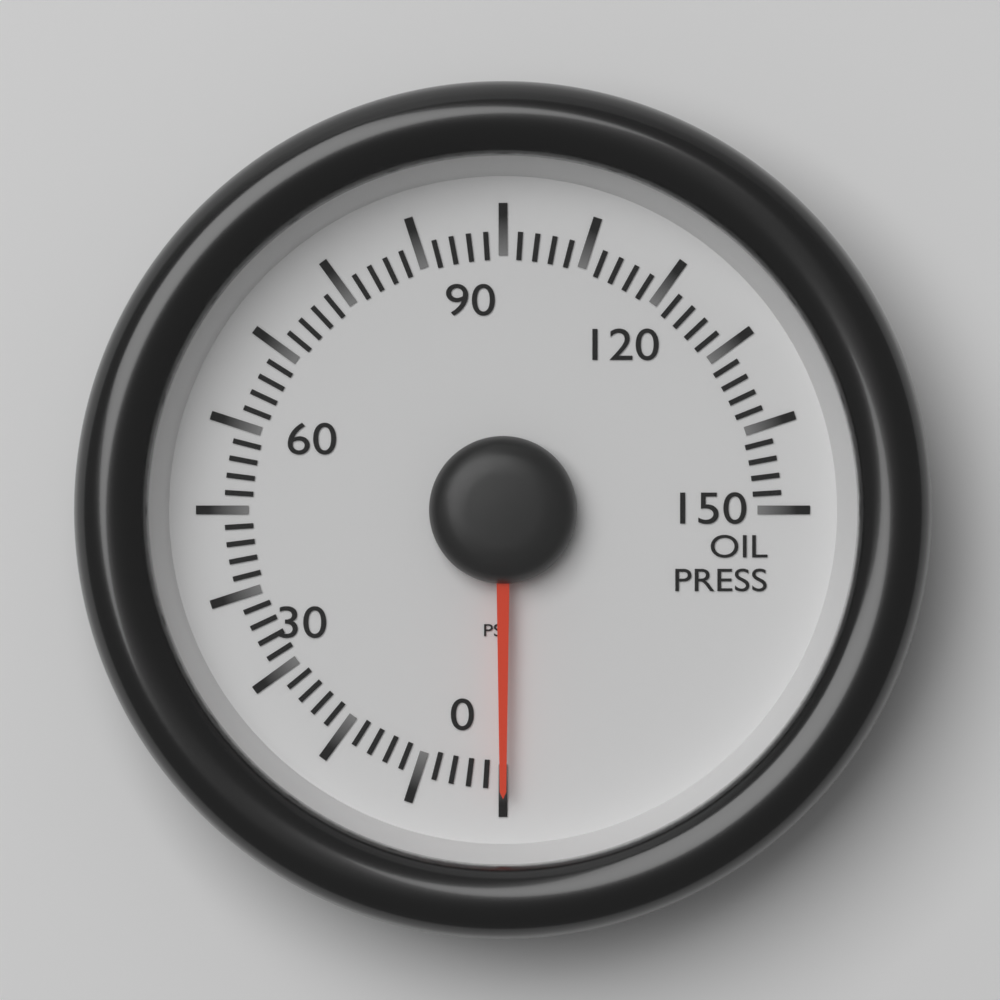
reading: 0 psi
